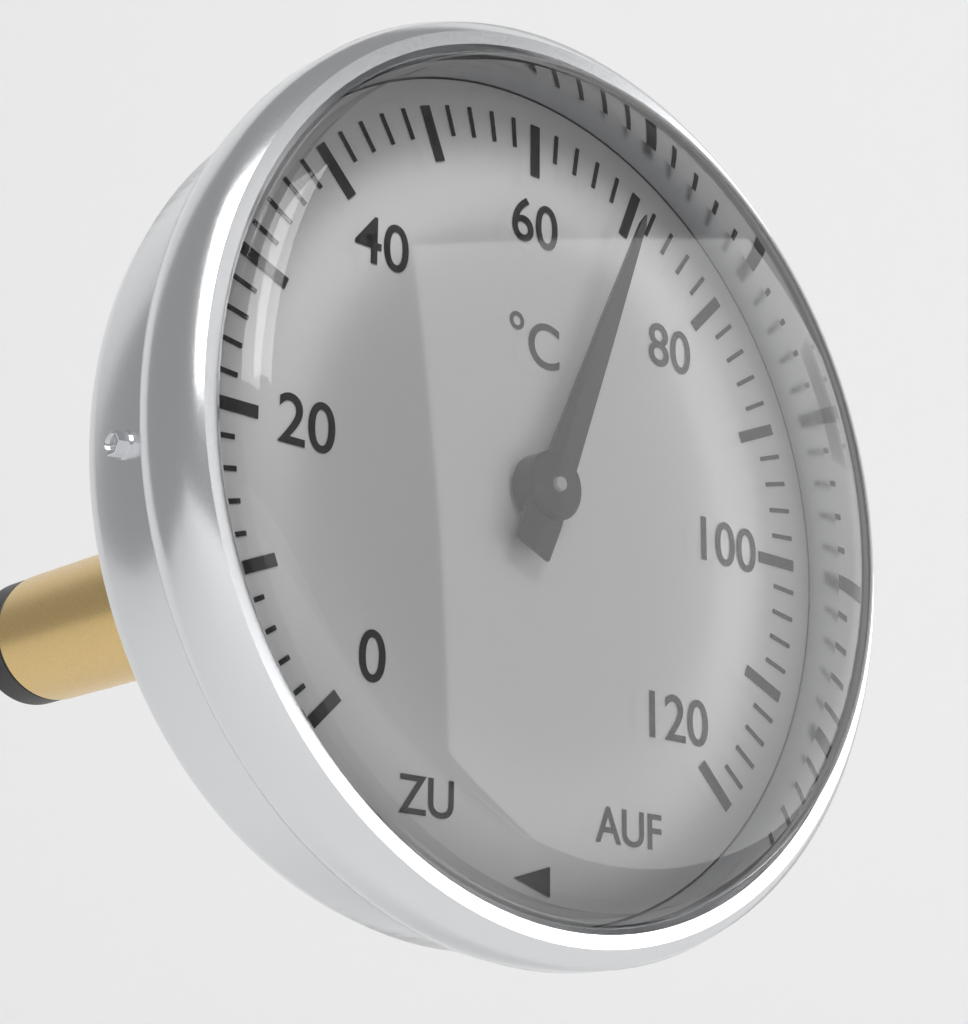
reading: 70 °C
